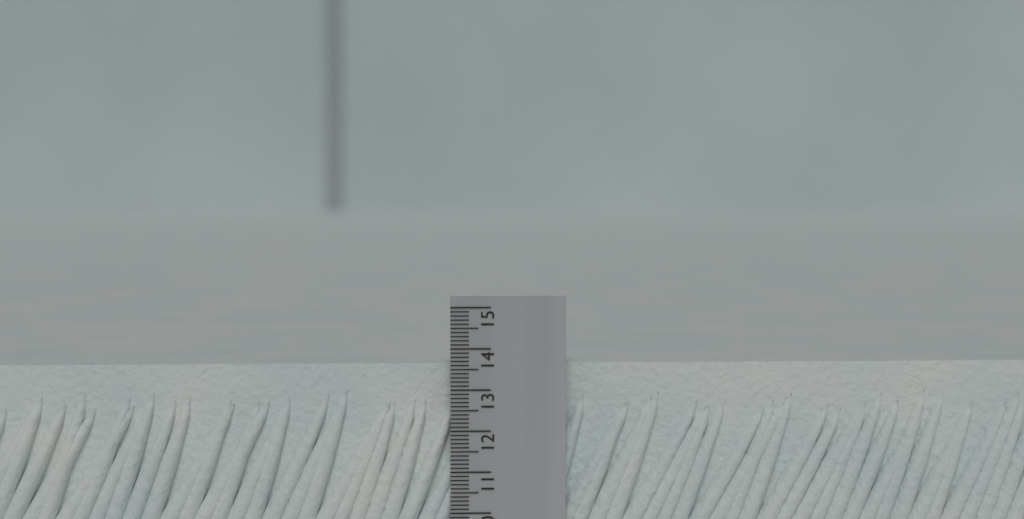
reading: 13.6 (no unit)
